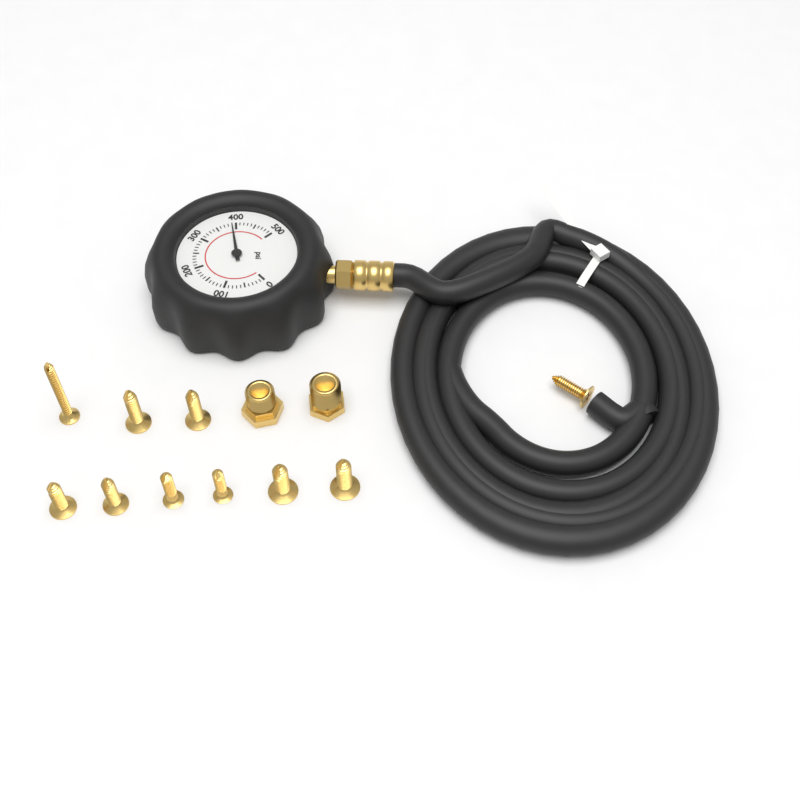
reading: 390 psi
